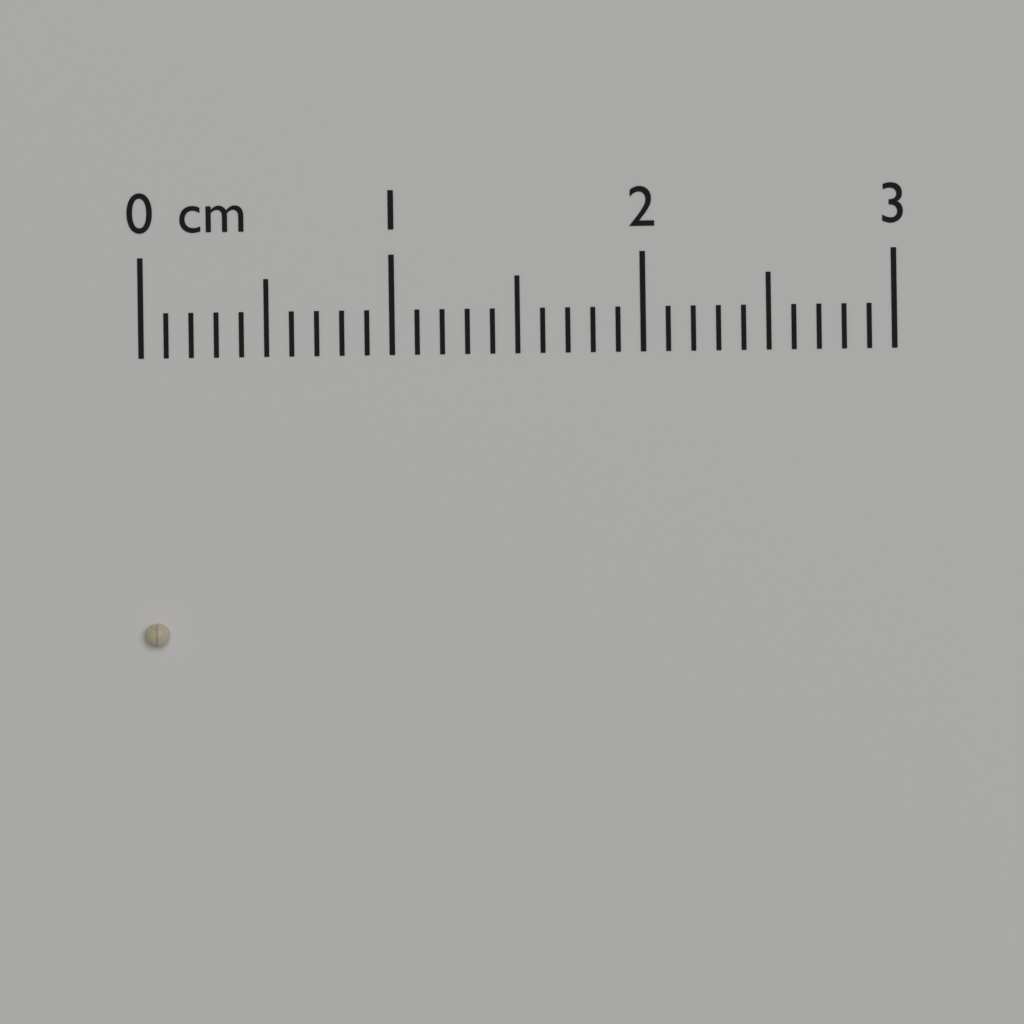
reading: 0.1 cm
